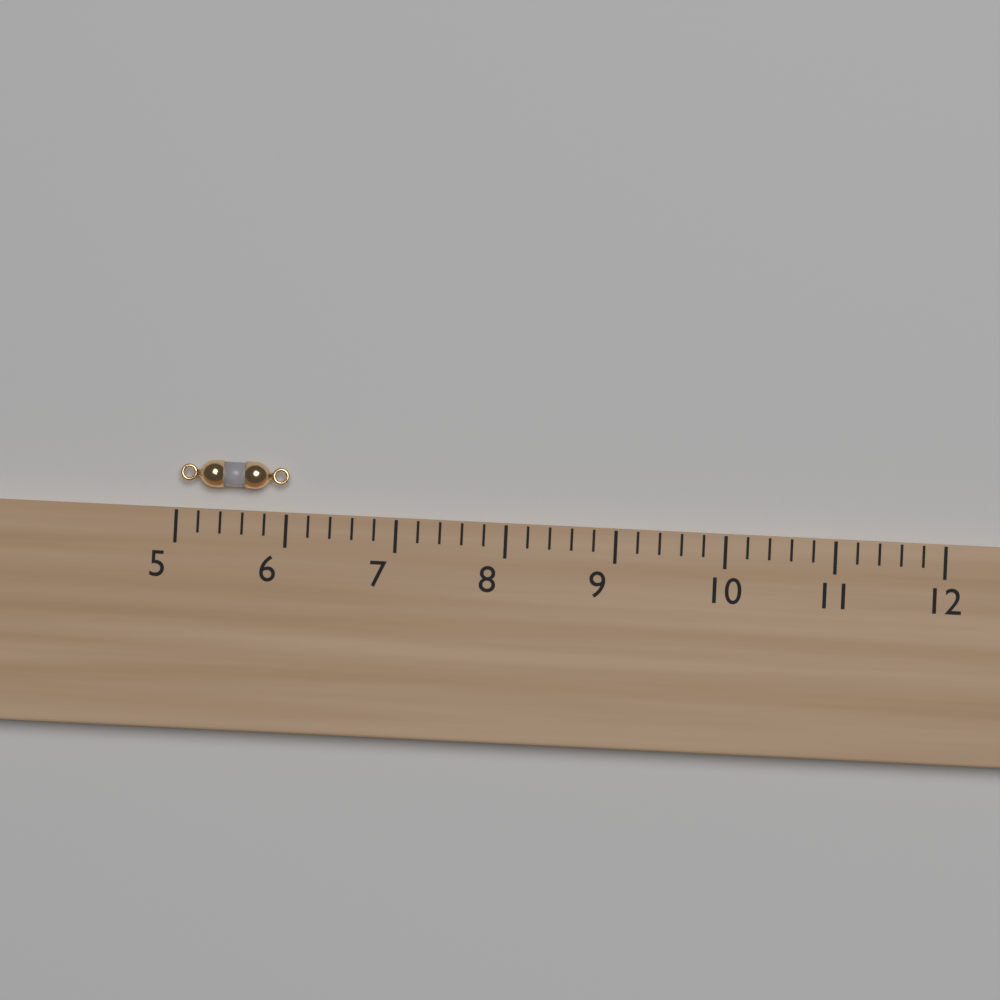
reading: 6.0 (no unit)
